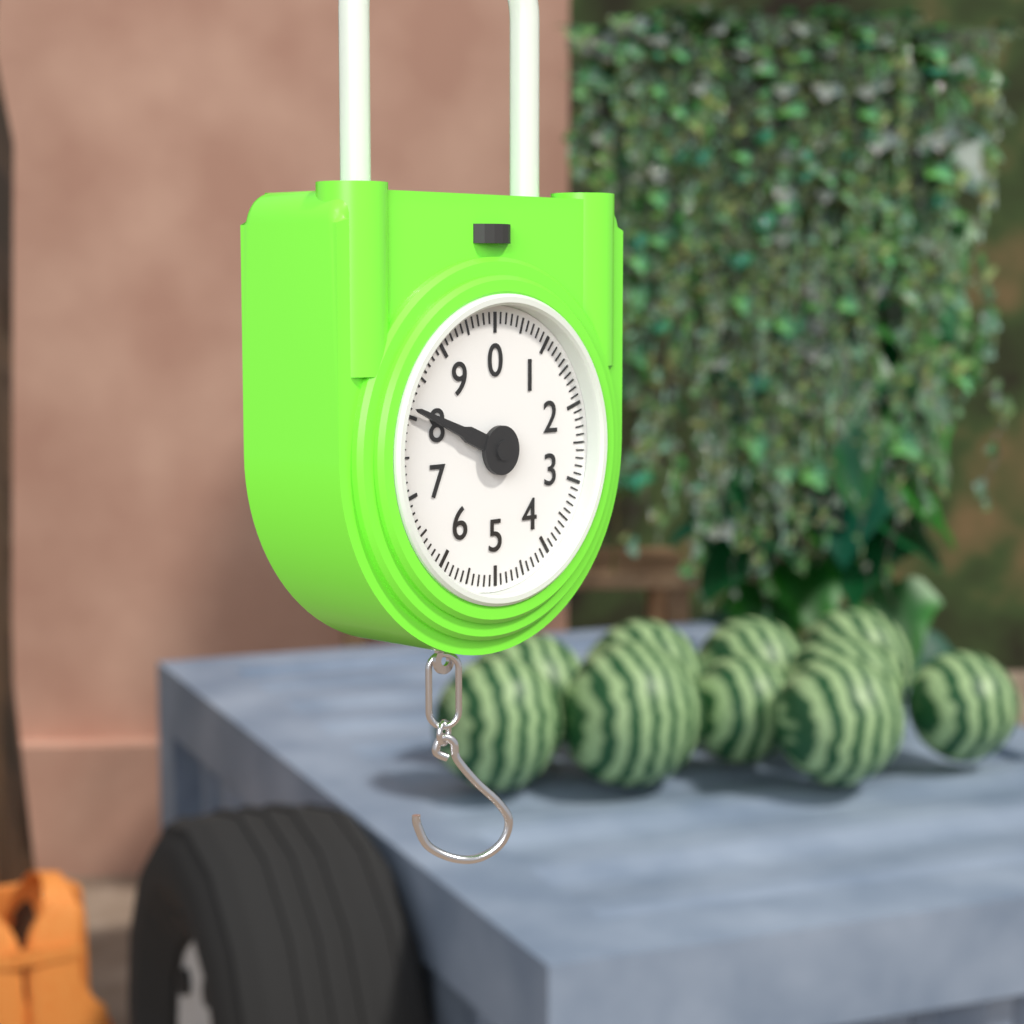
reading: 8.1 (no unit)
